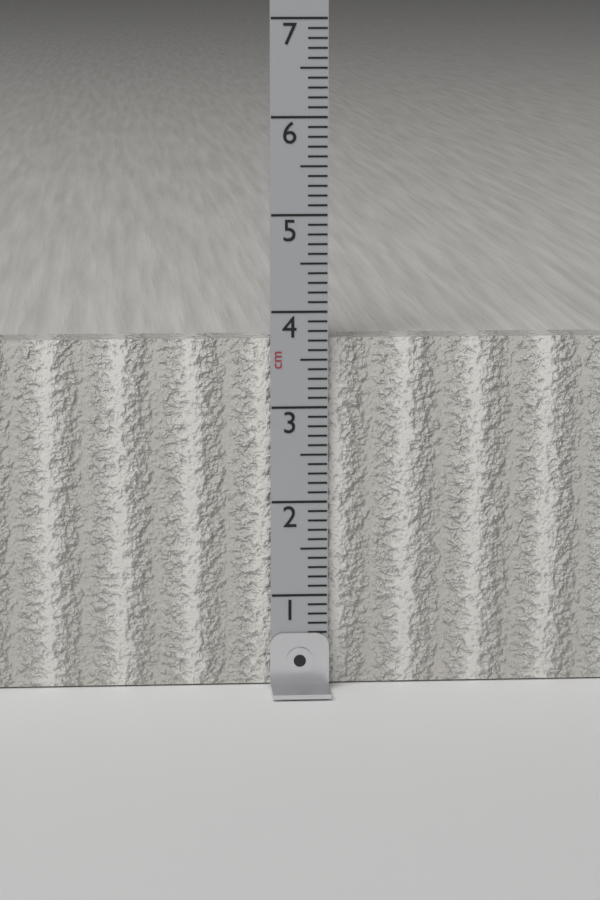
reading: 3.7 cm
